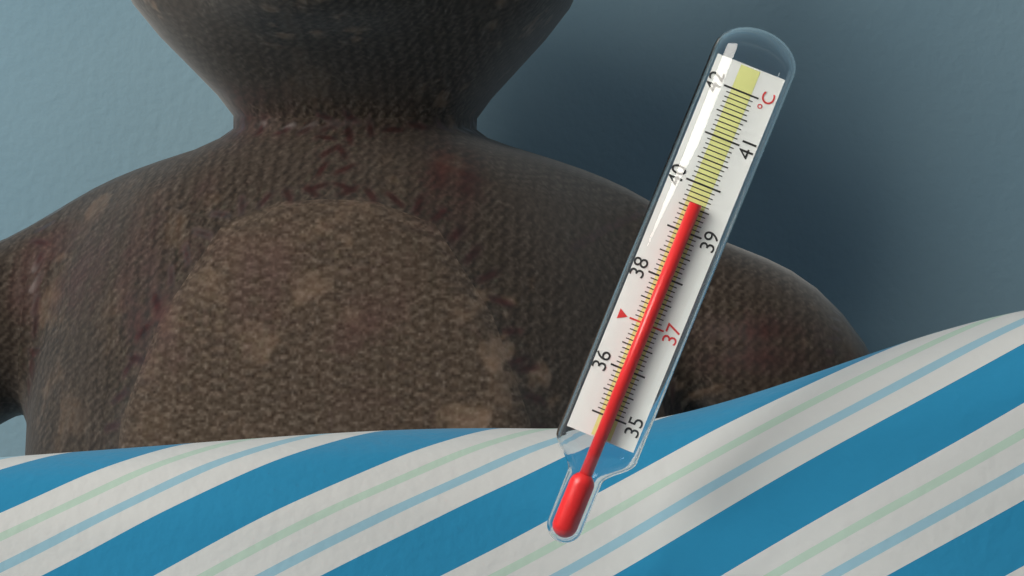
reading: 39.6 °C
